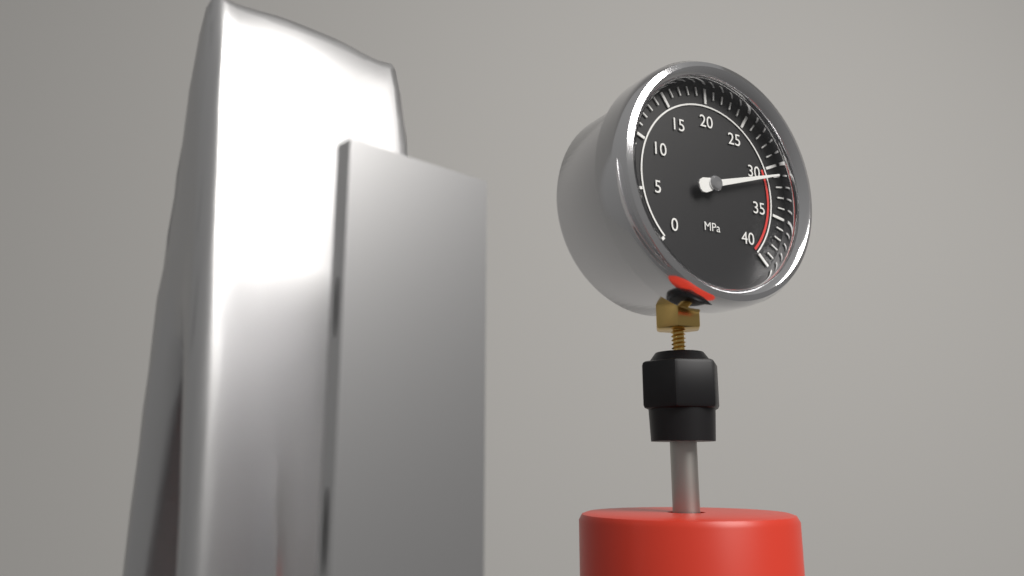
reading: 31 MPa
